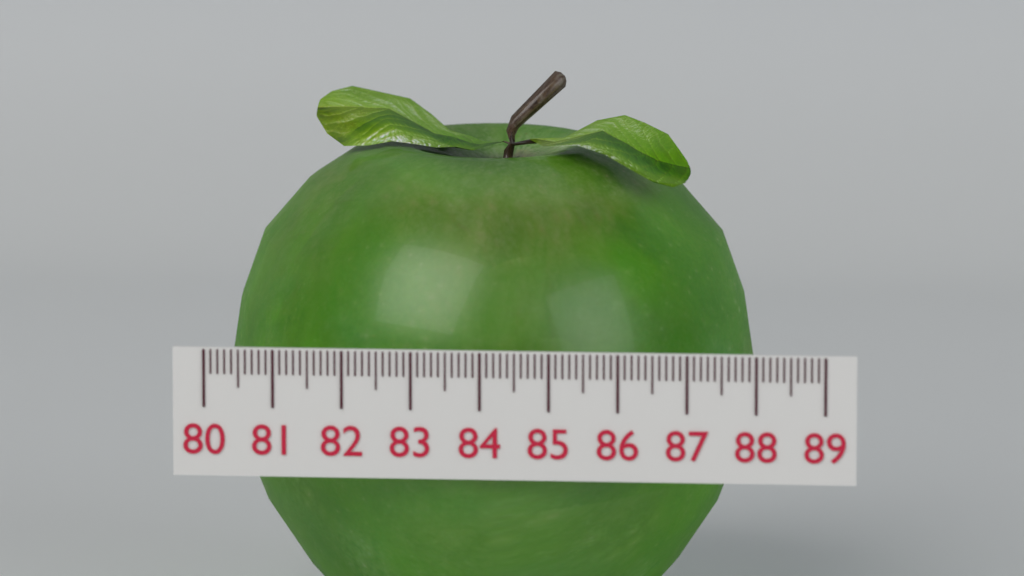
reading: 87.8 (no unit)
